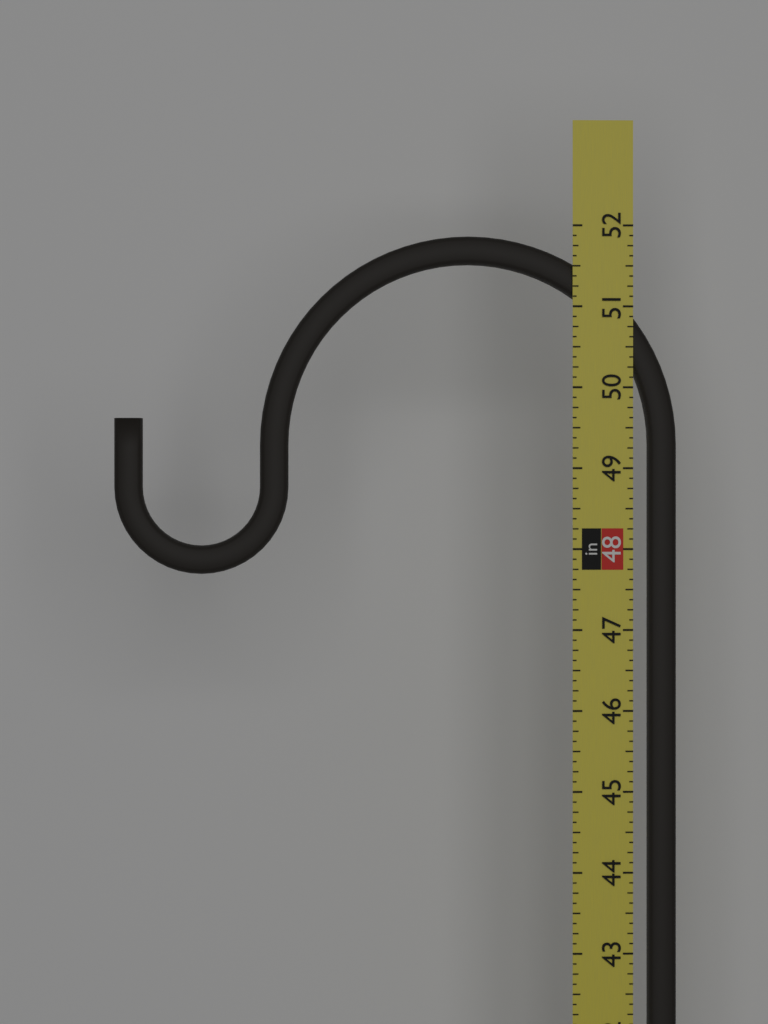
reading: 51.875 in
